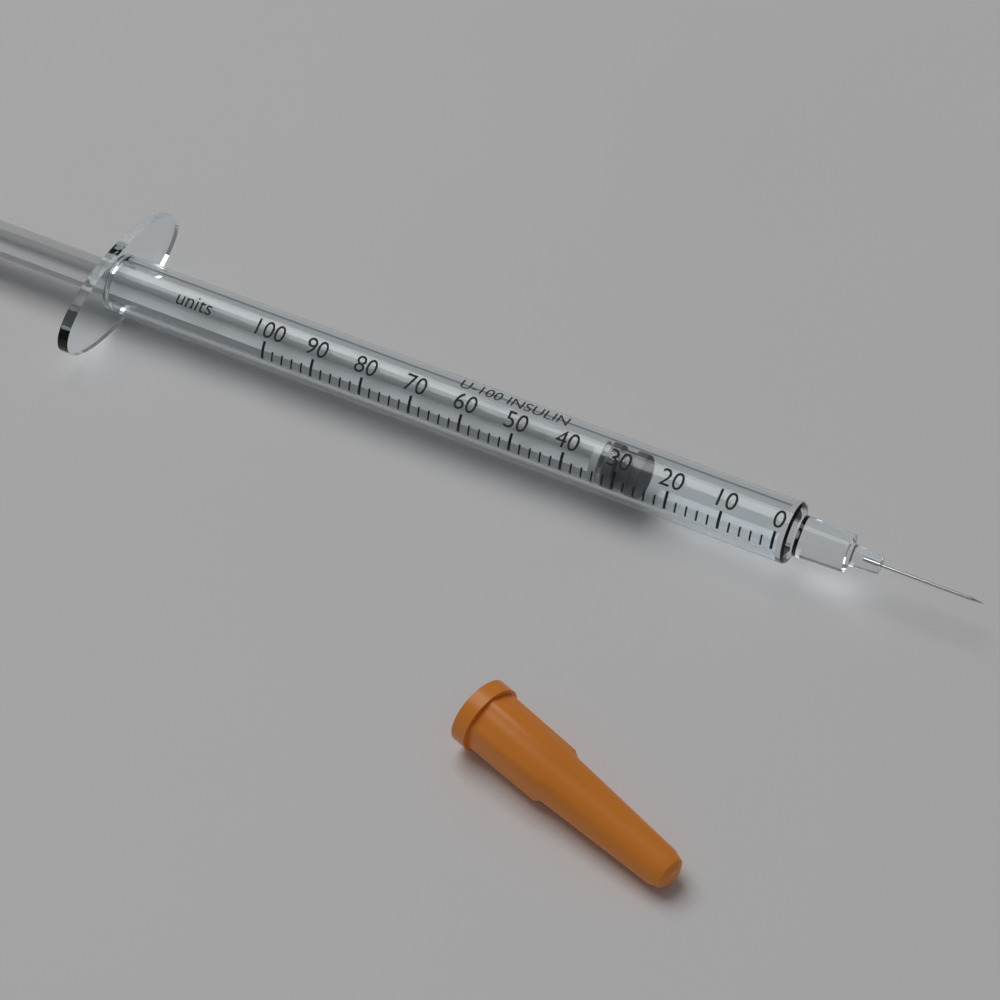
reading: 26 units
